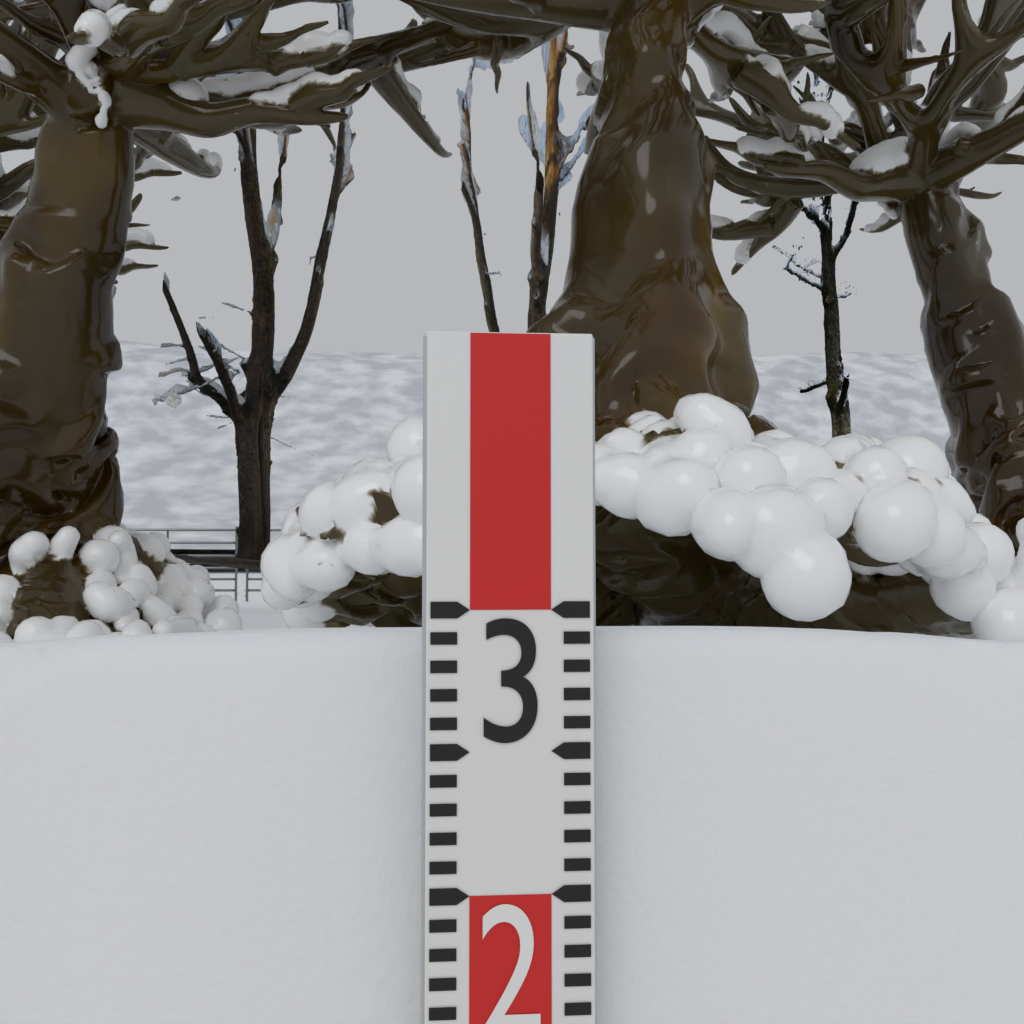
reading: 29 cm
